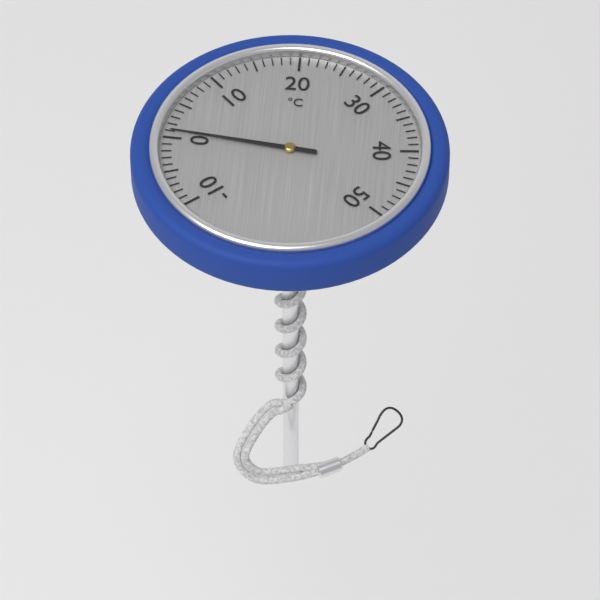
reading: 1 °C
